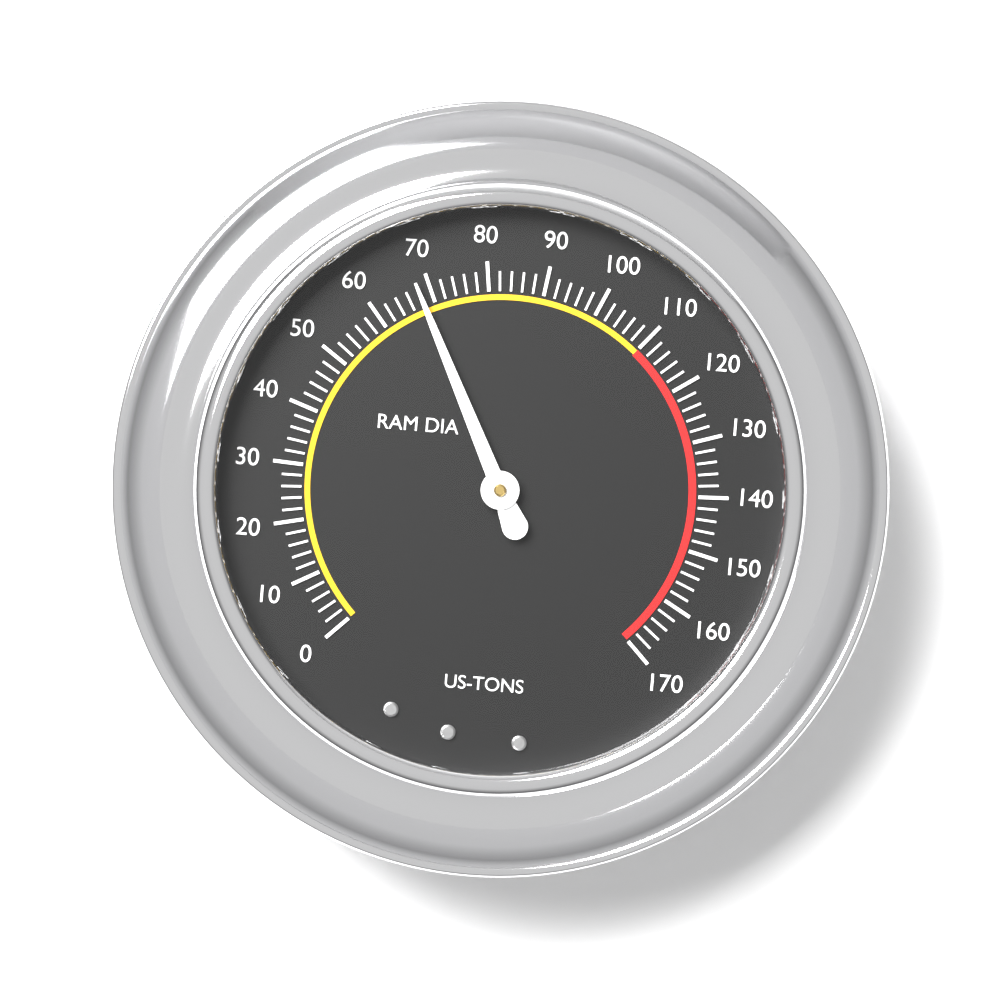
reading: 68 US-TONS
